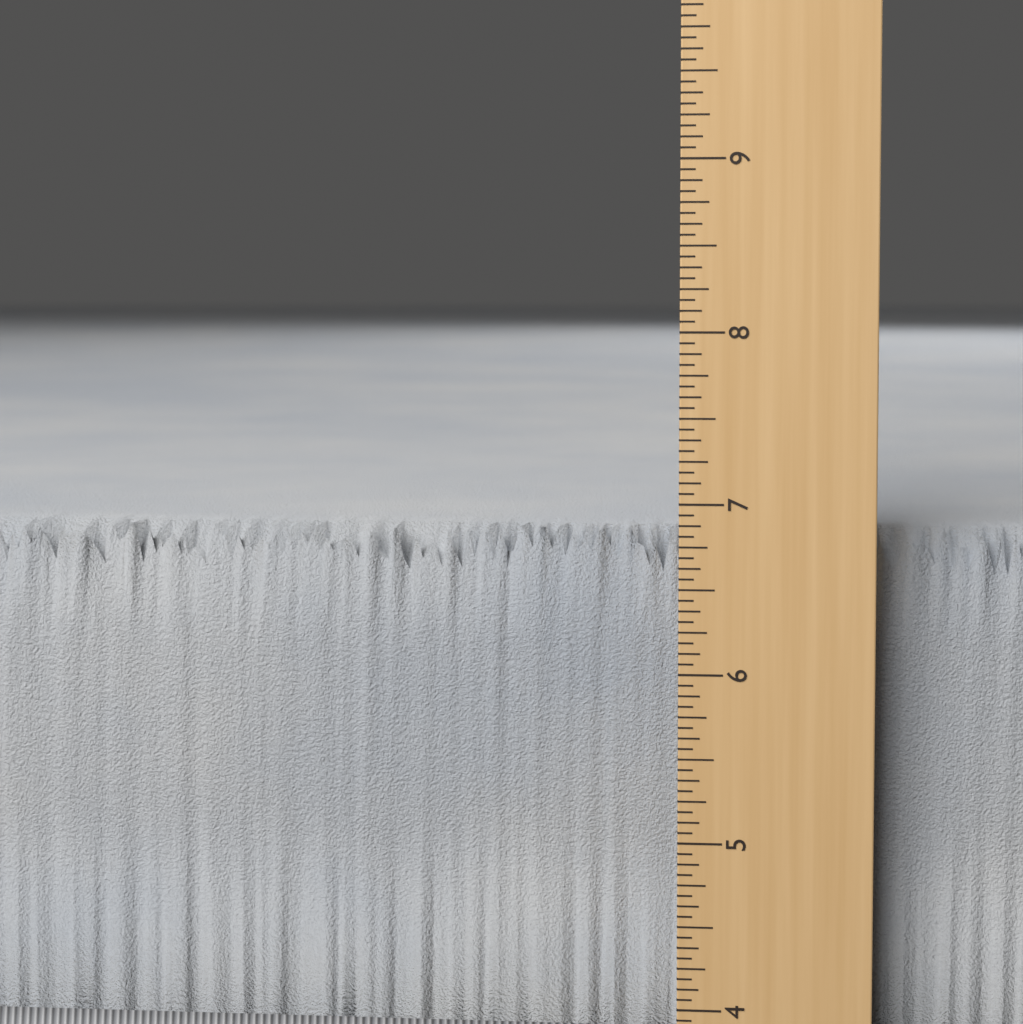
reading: 6.8125 in
